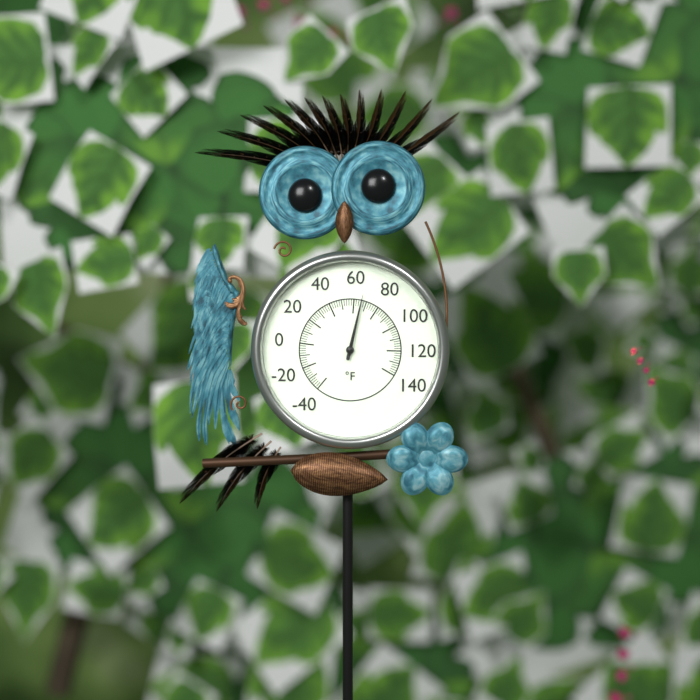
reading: 66 °F
